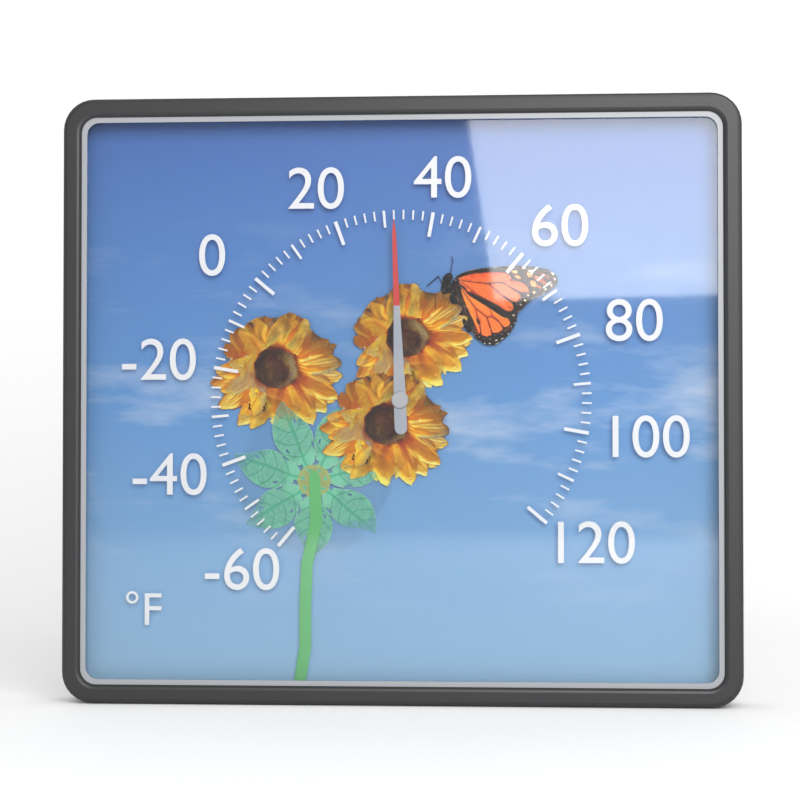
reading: 32 °F
